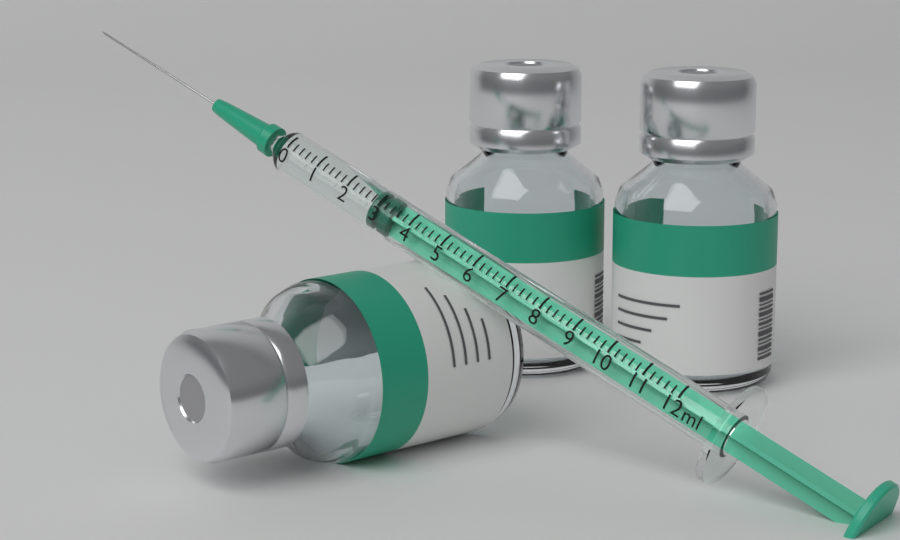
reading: 2.8 ml
